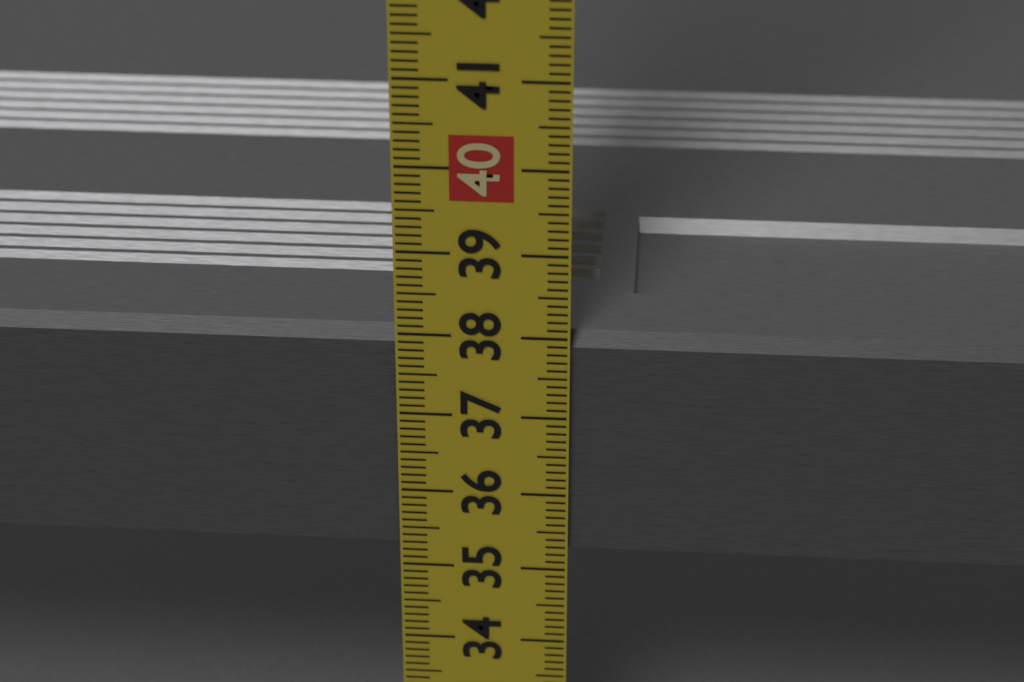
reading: 38.0 cm
